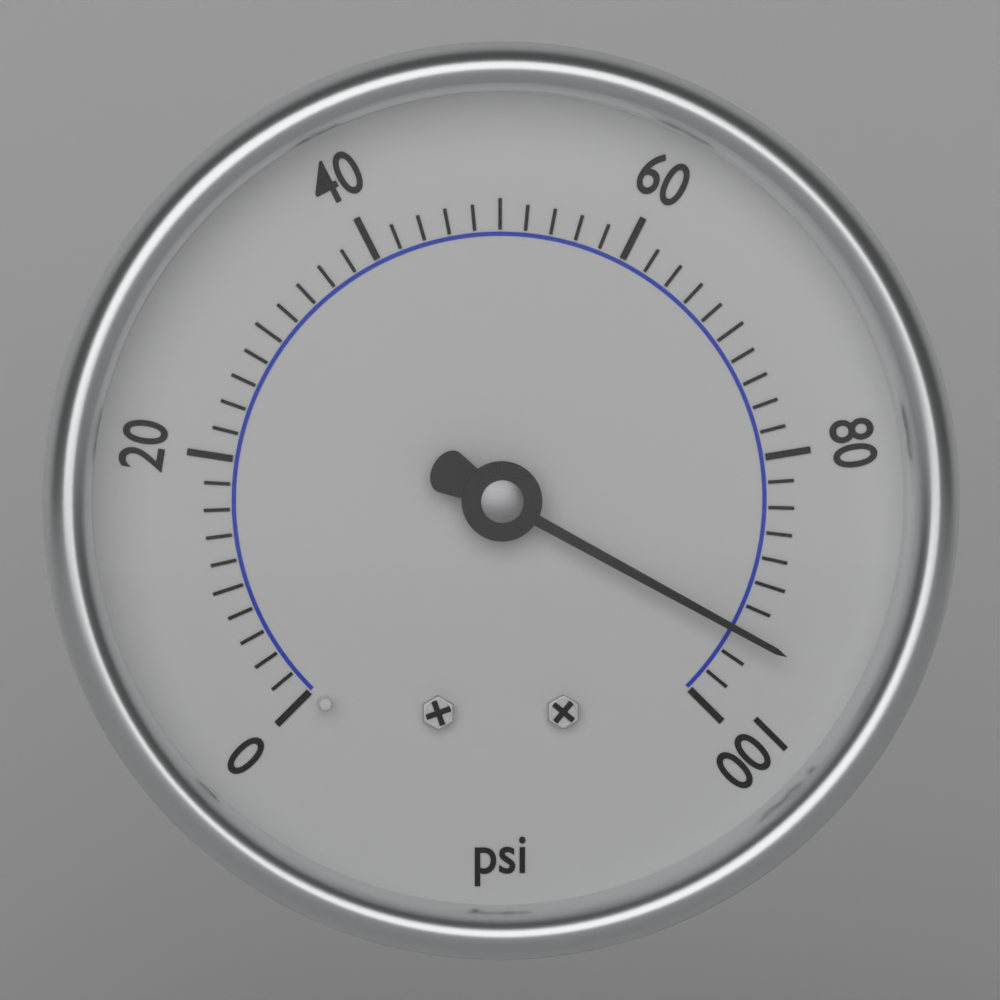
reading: 94 psi
